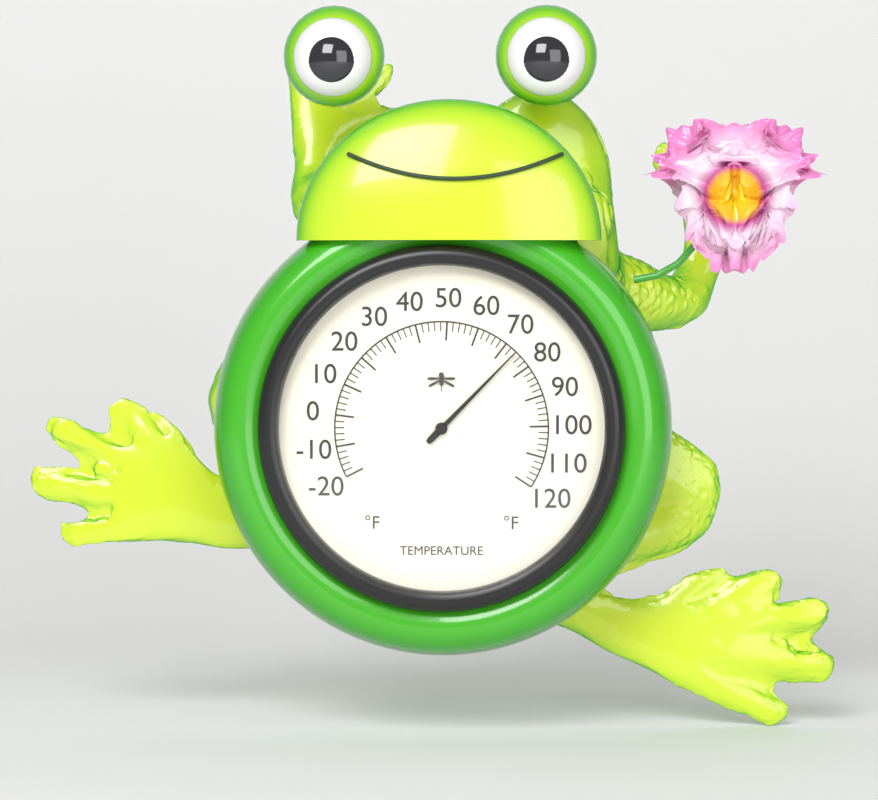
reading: 74 °F
